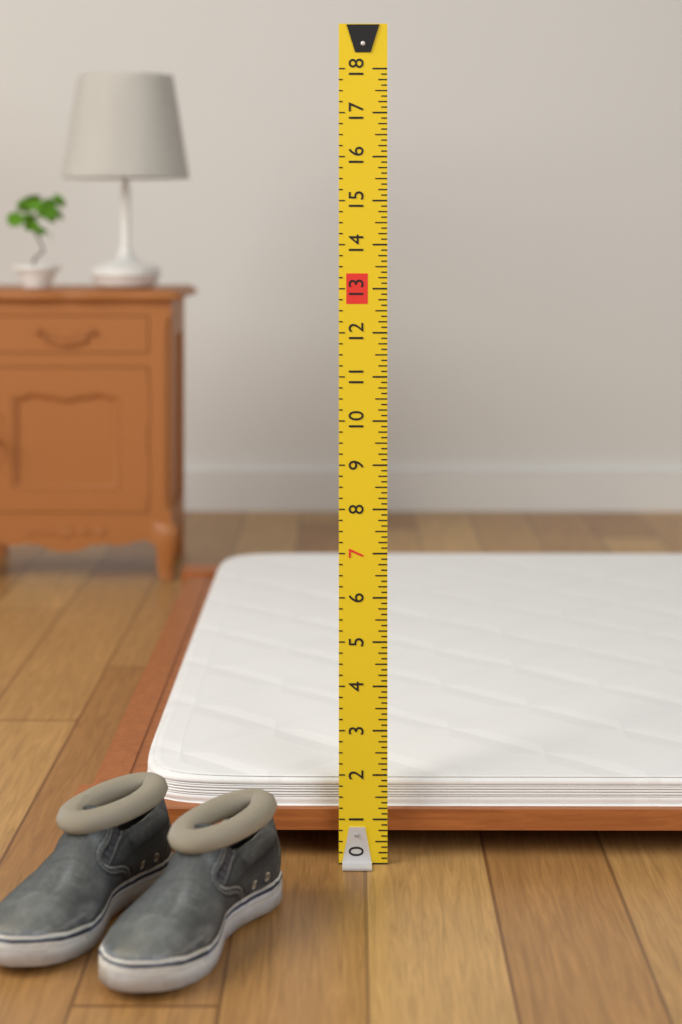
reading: 1.750 (no unit)
